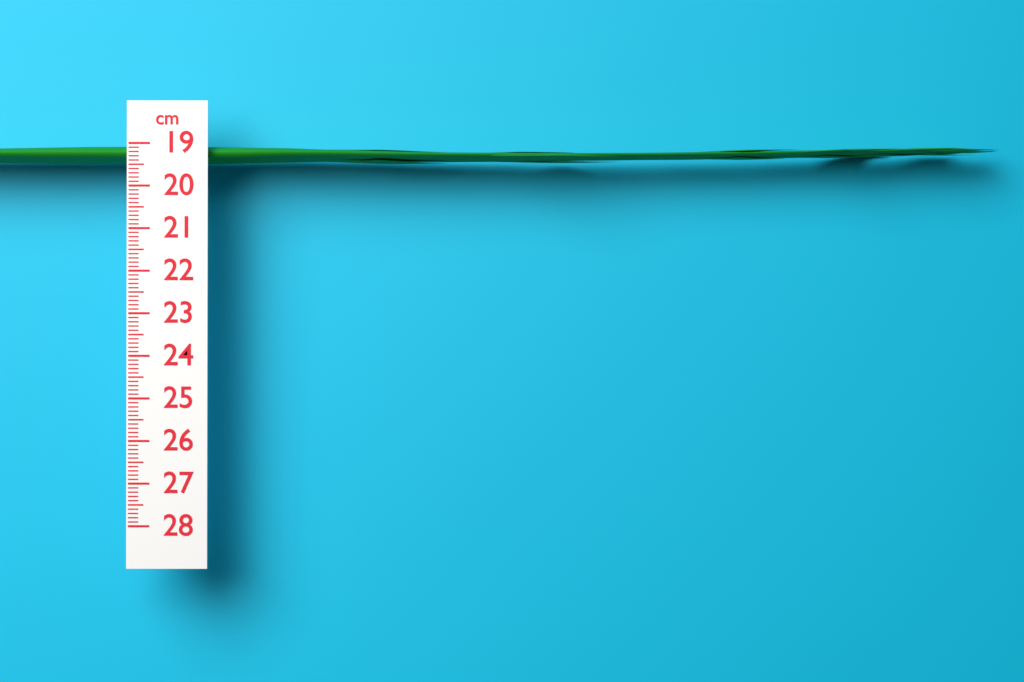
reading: 19.4 cm
